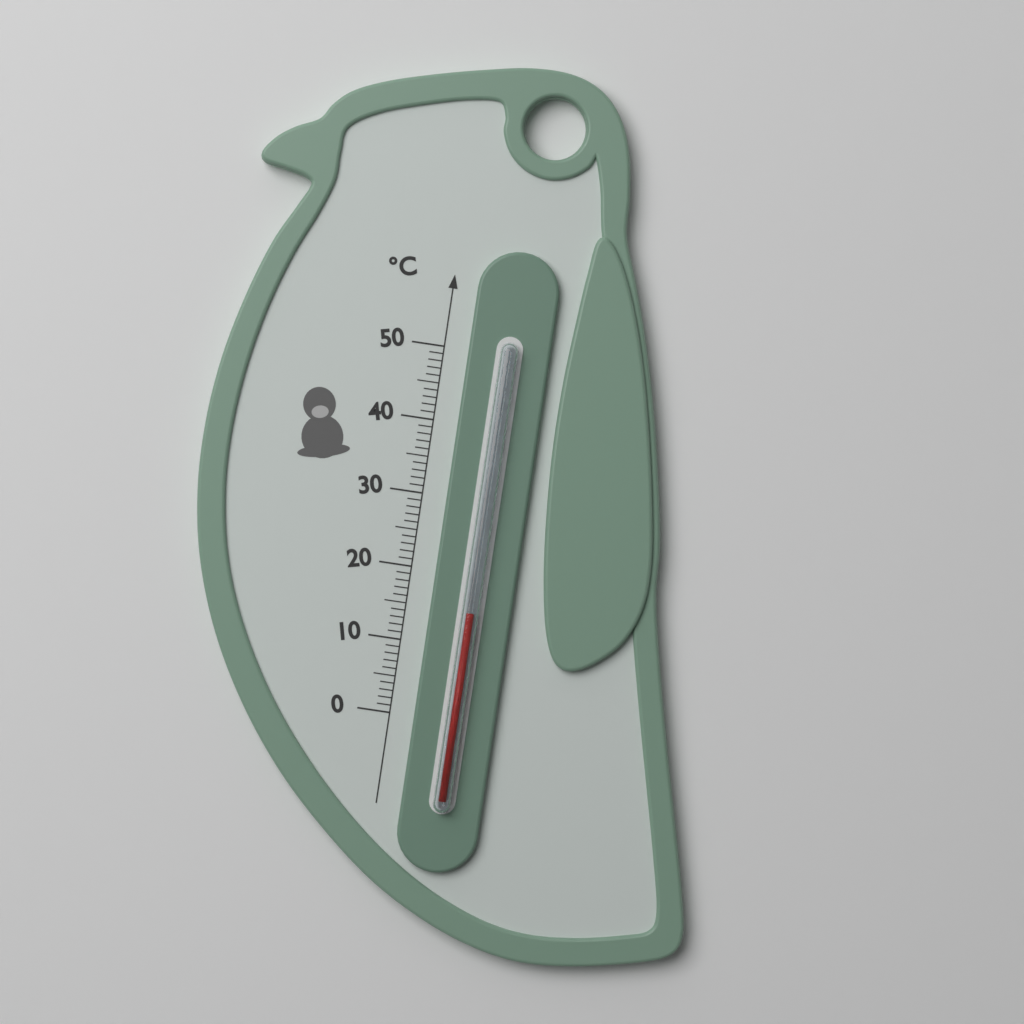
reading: 15 °C
